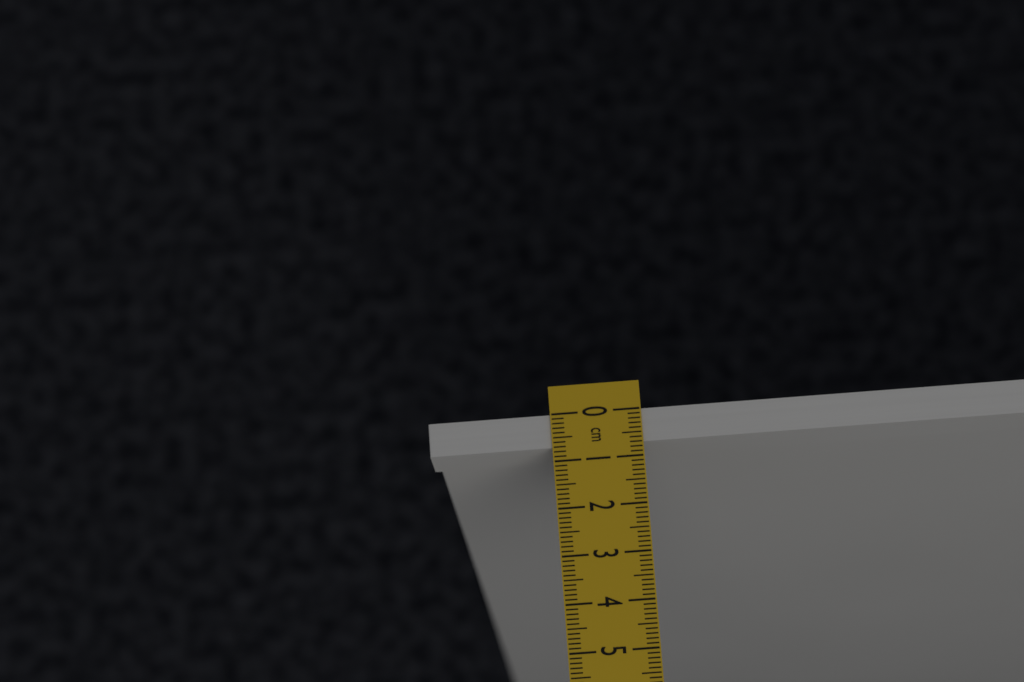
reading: 0.7 cm
